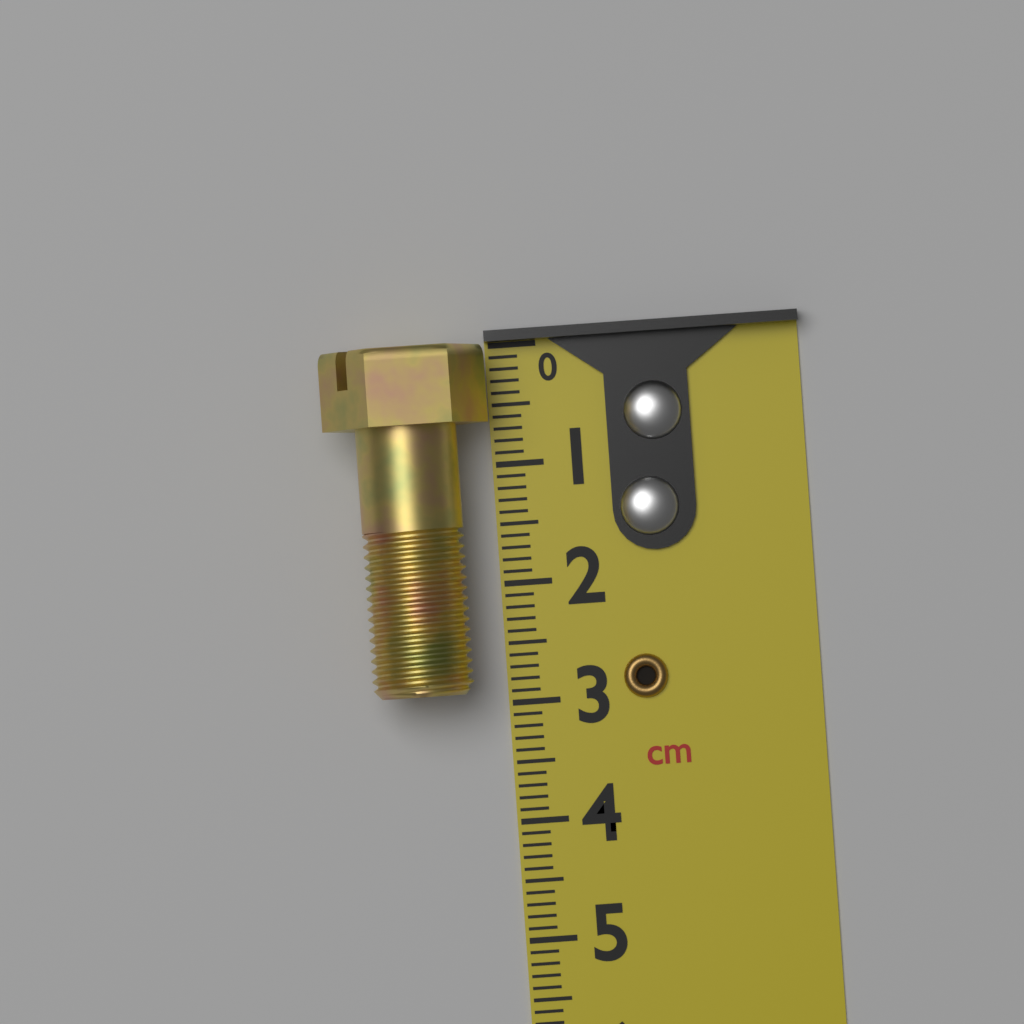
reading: 2.9 cm
